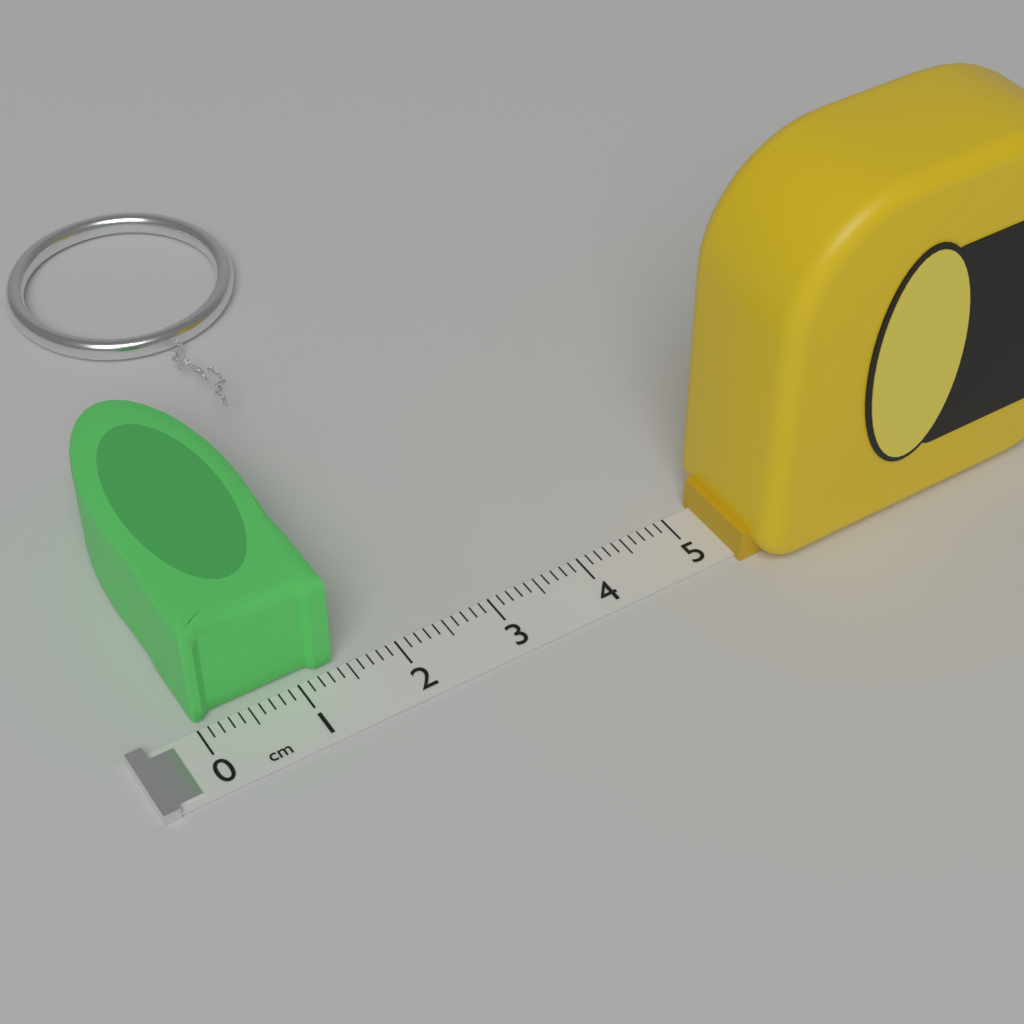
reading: 1.4 cm
